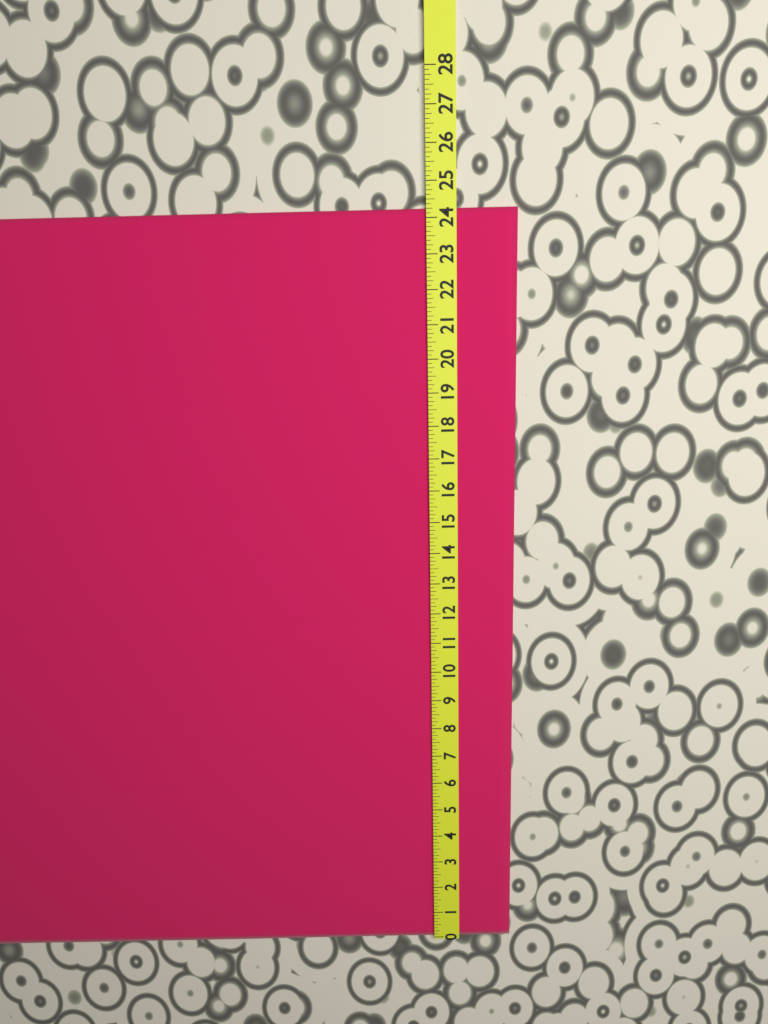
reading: 24.250 (no unit)
